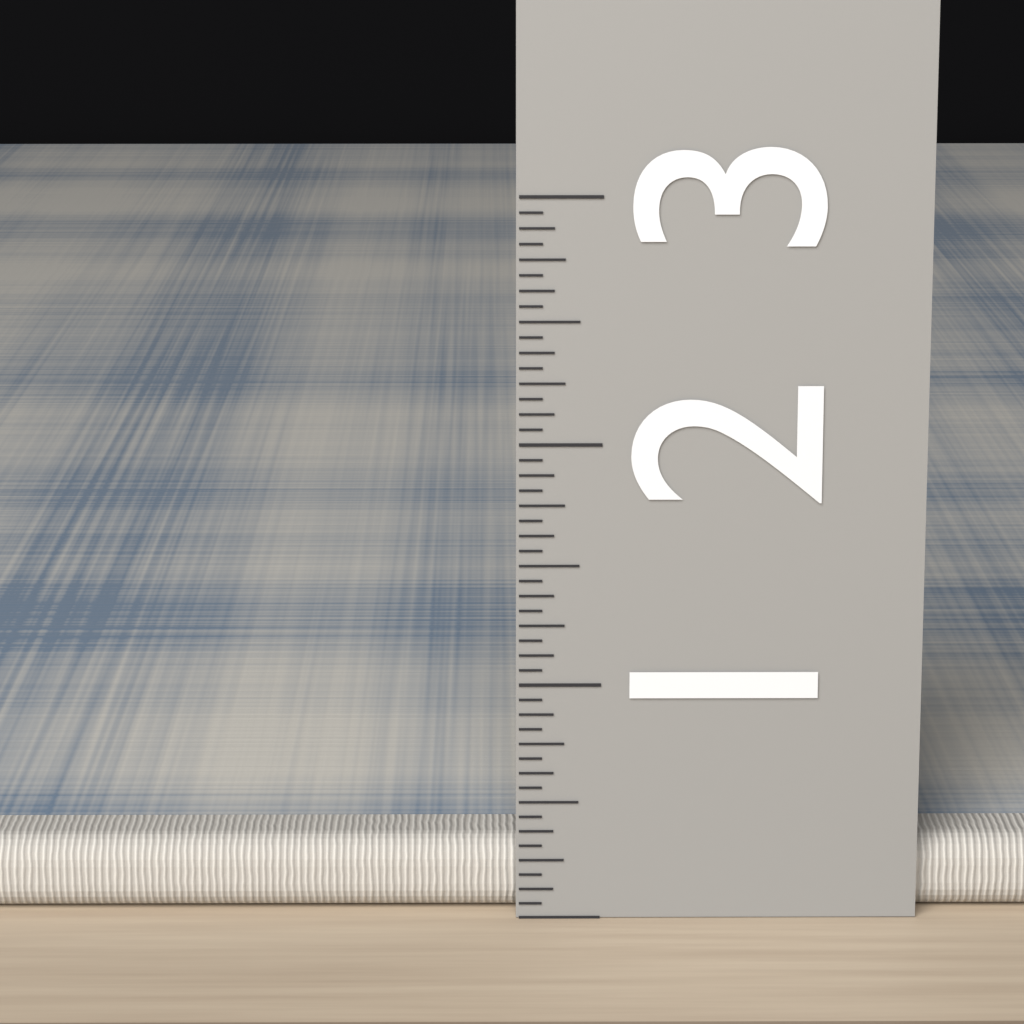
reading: 0.3125 (no unit)
